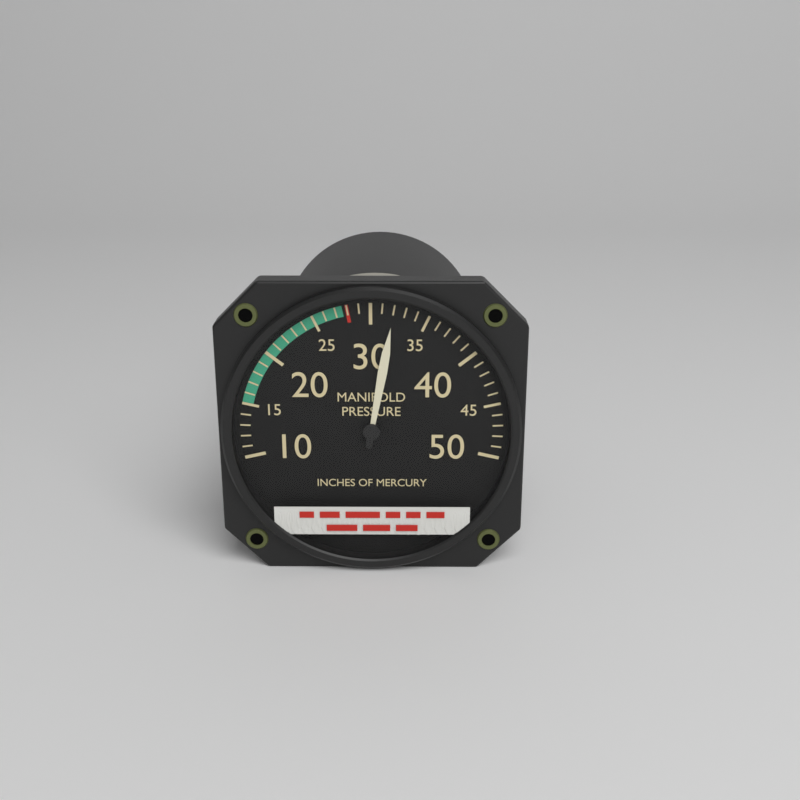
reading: 32 inHg
